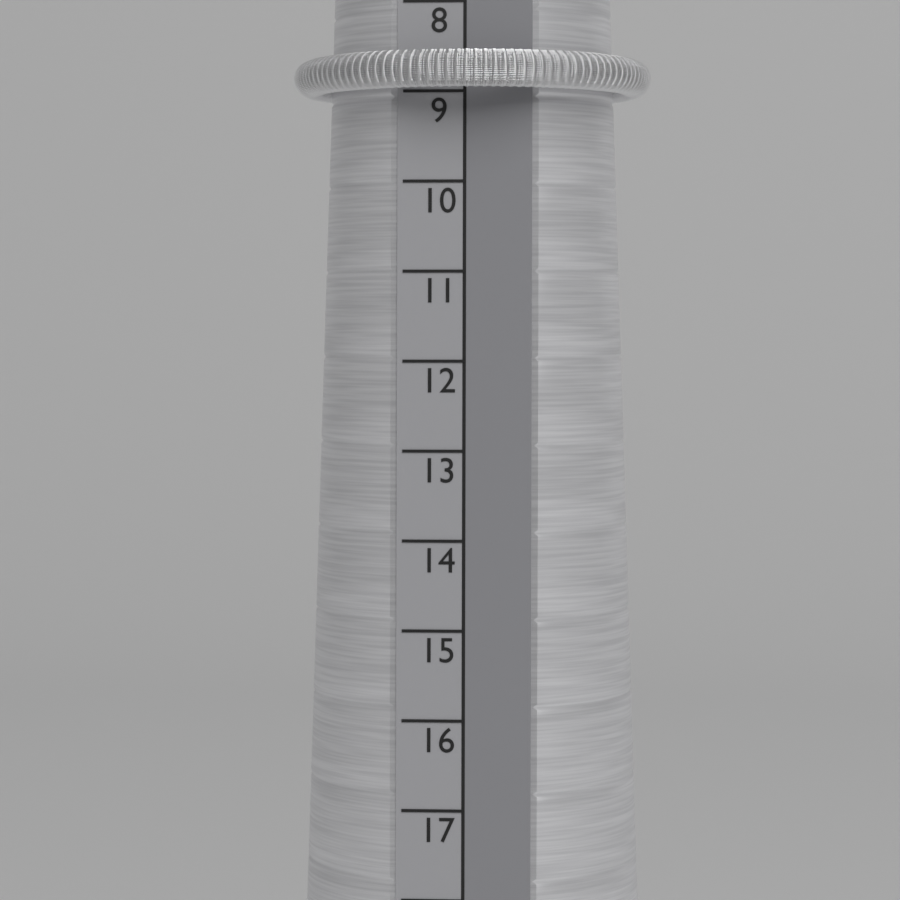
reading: 9 (no unit)
